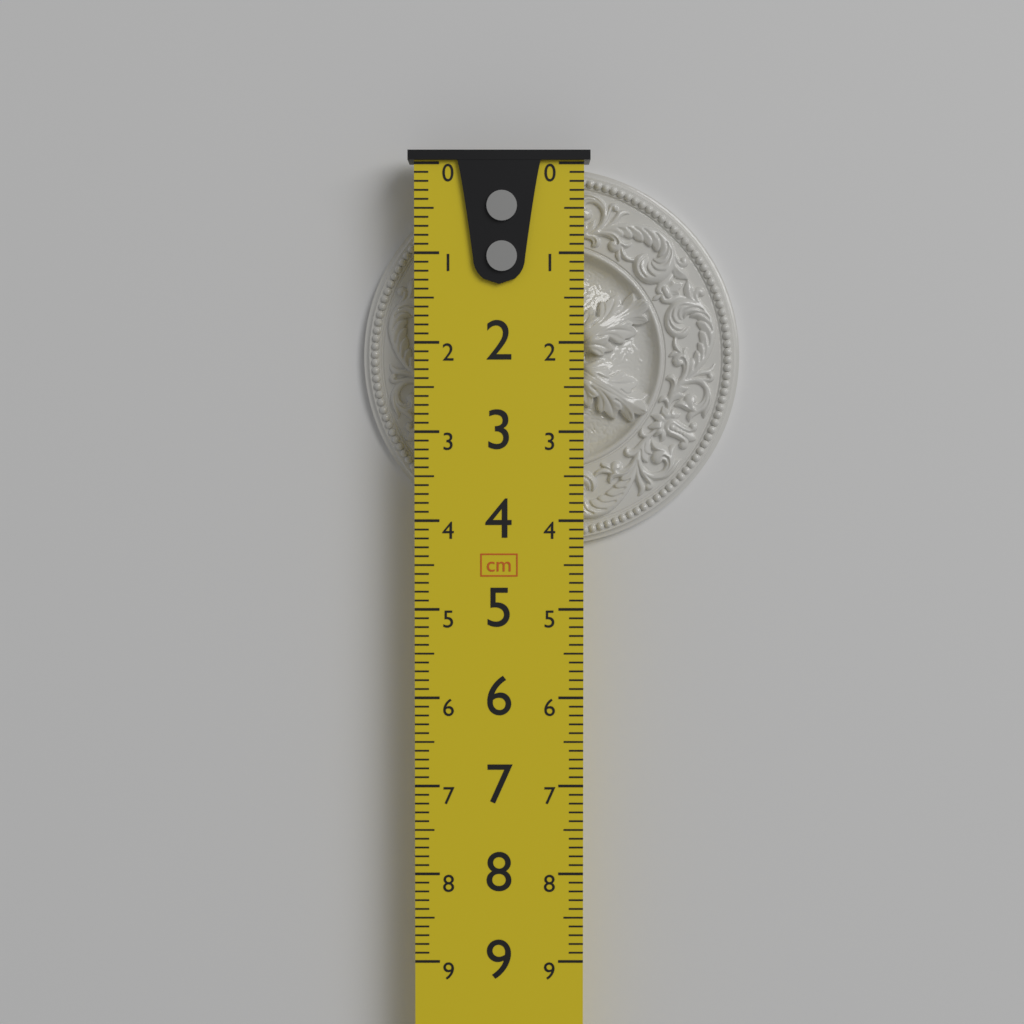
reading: 4.3 cm
